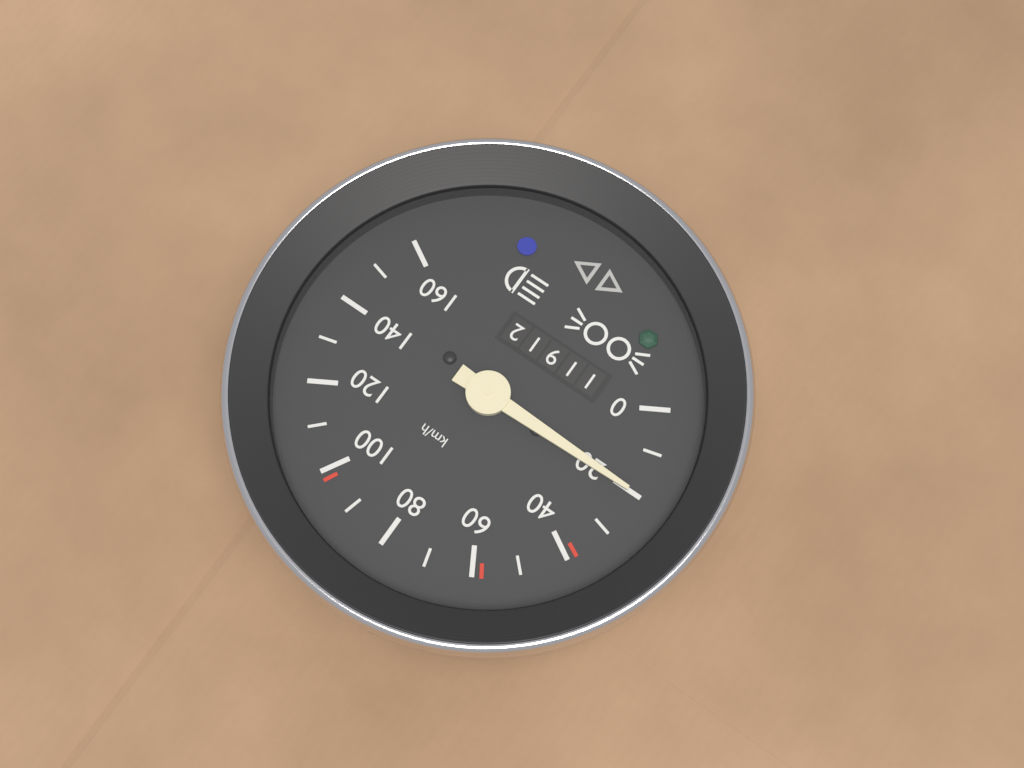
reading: 20 km/h
